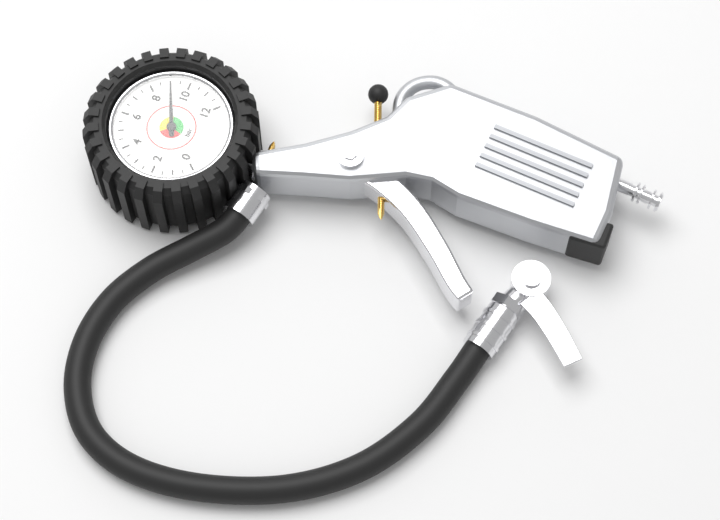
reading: 9.0 bar
